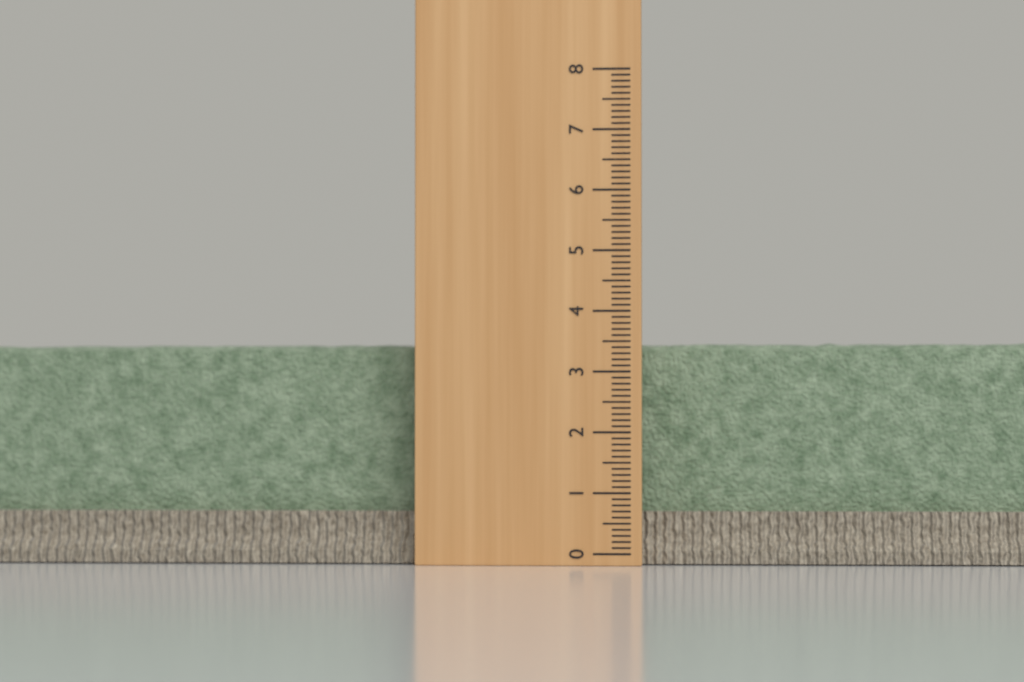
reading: 3.5 (no unit)
